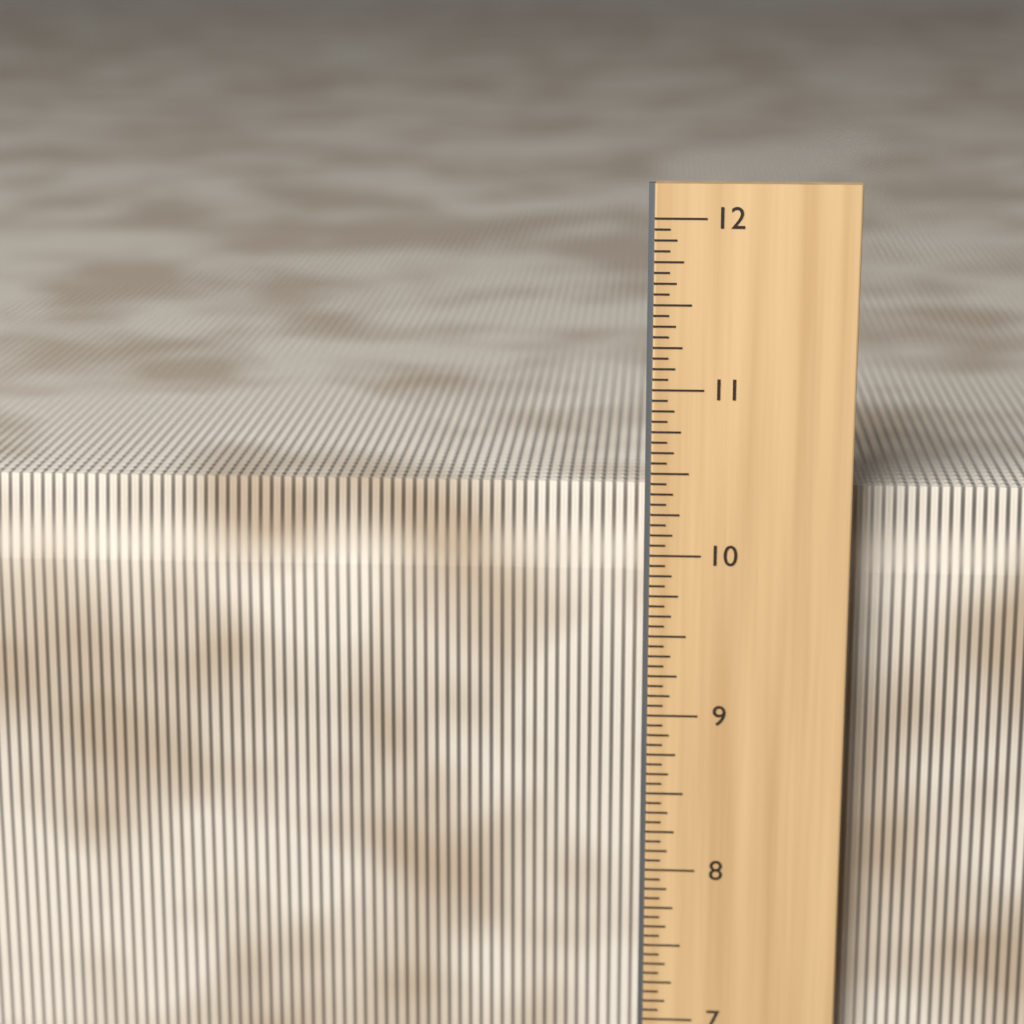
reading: 10.3750 in
